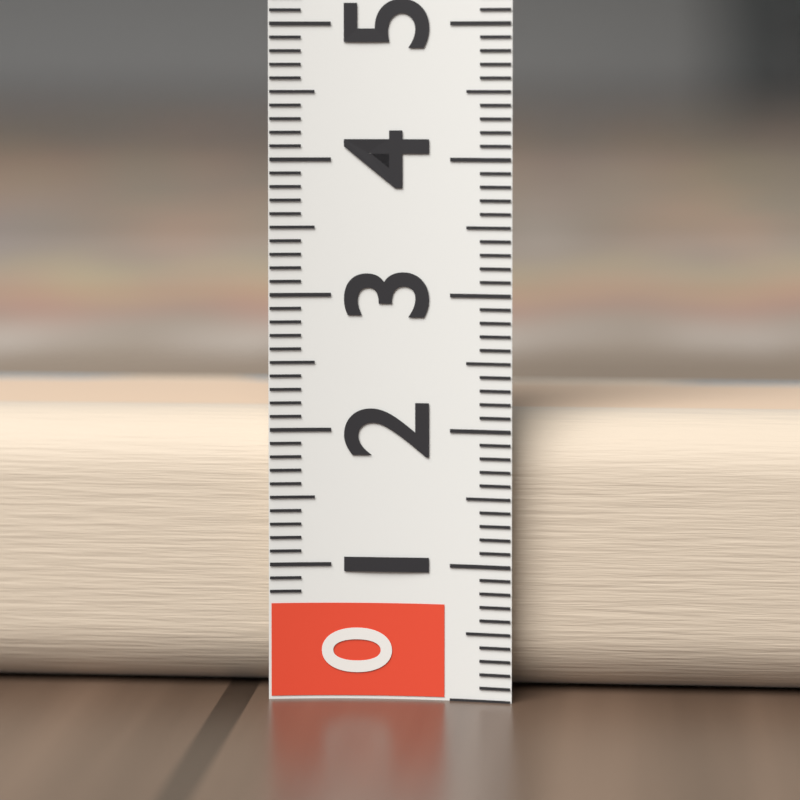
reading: 2.1 (no unit)
